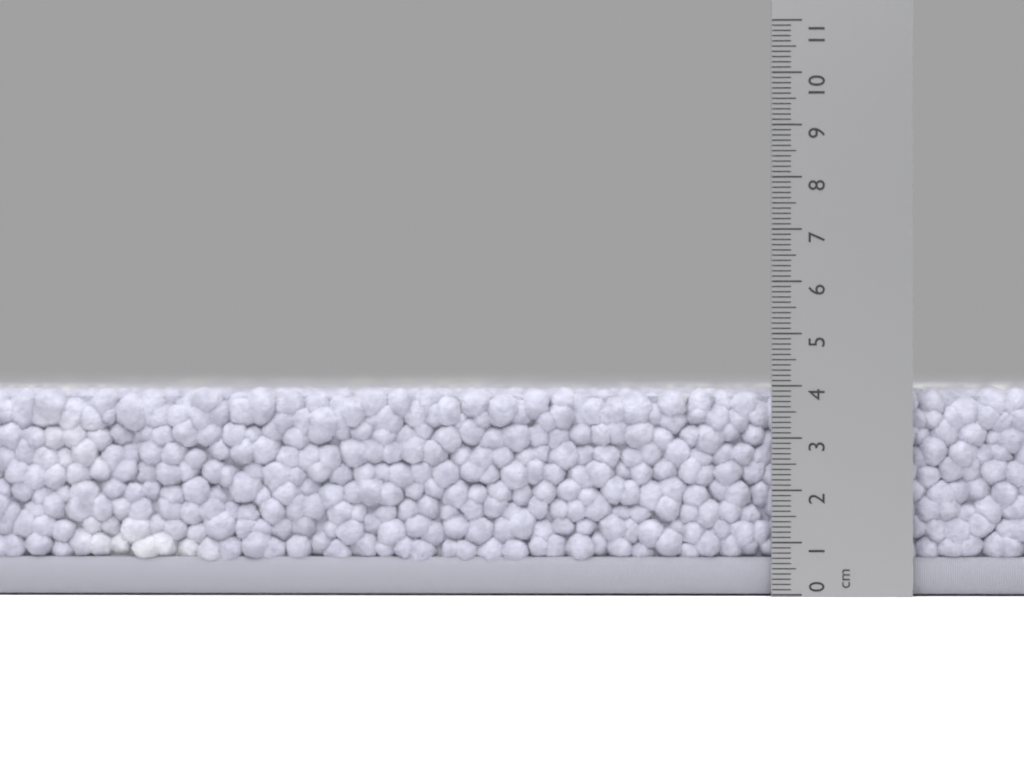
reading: 4.0 cm
